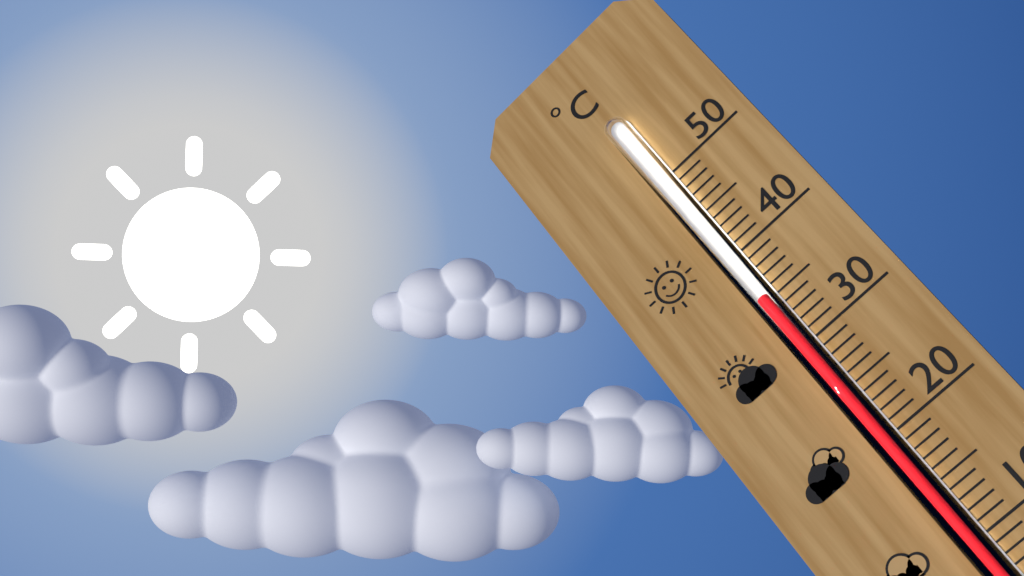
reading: 35 °C
